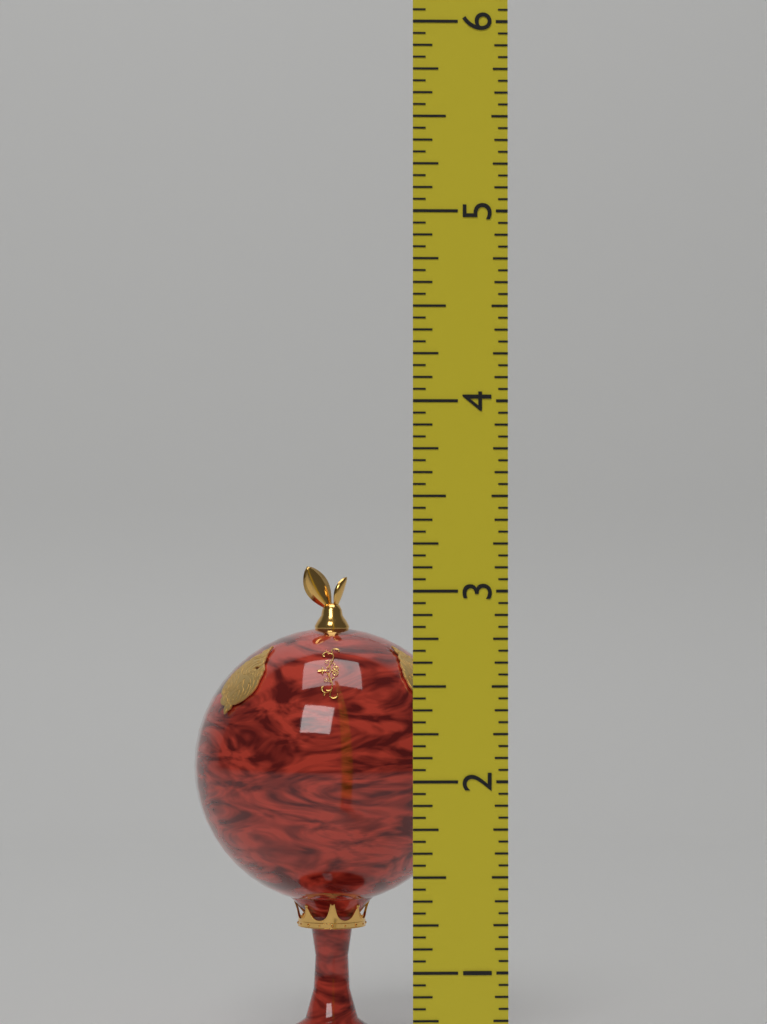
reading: 3.1250 (no unit)
